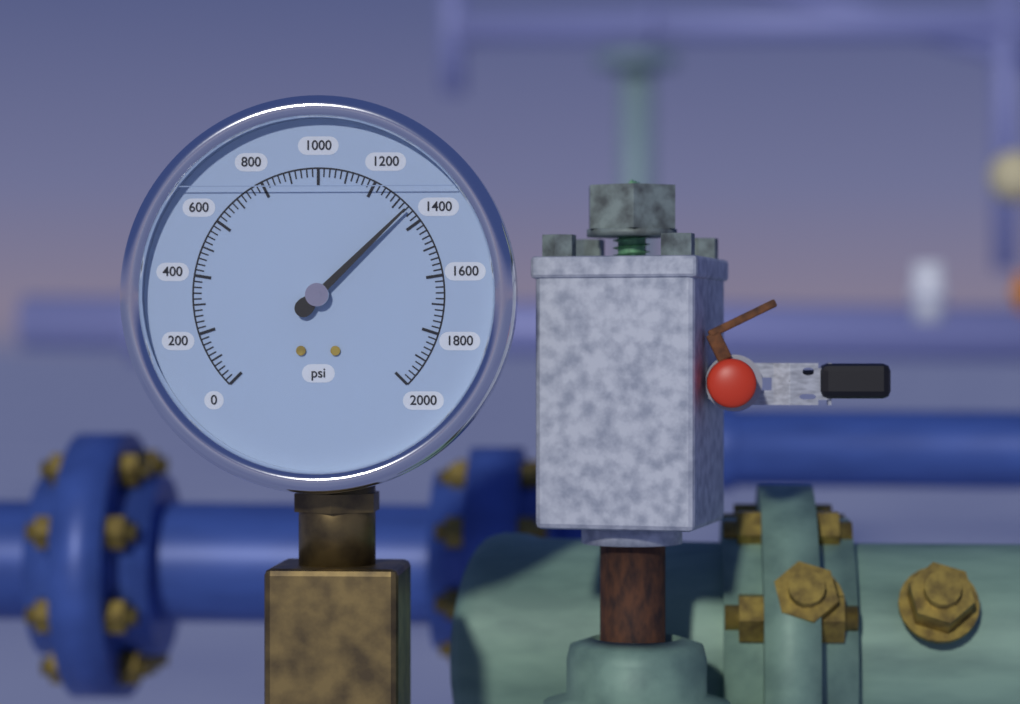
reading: 1340 psi
